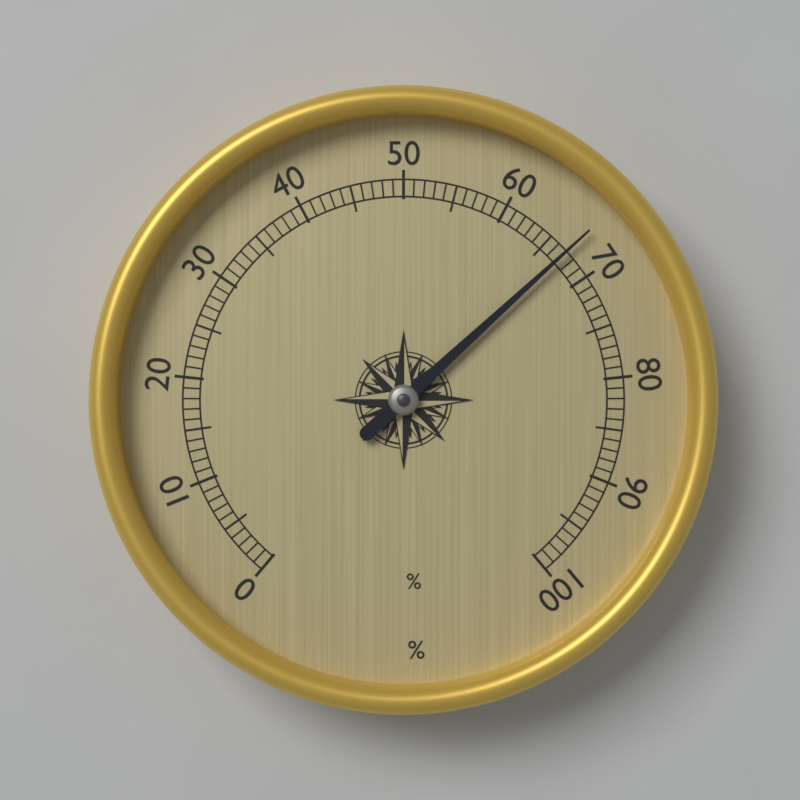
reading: 67 %
